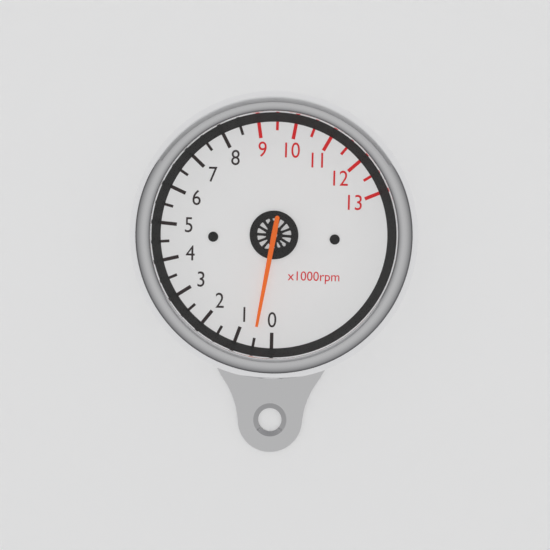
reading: 0.5 x1000rpm
